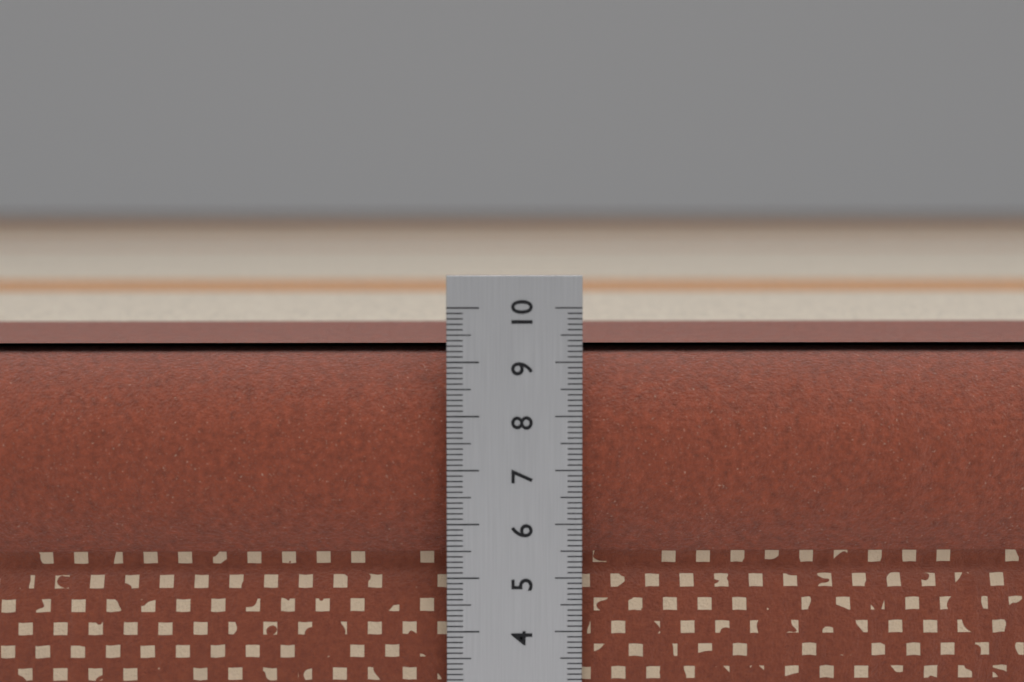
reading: 9.2 cm
